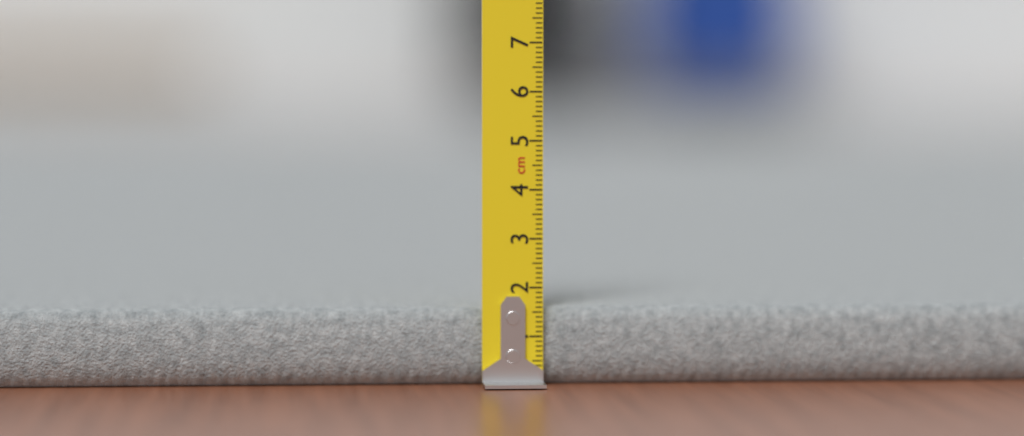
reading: 1.6 cm
